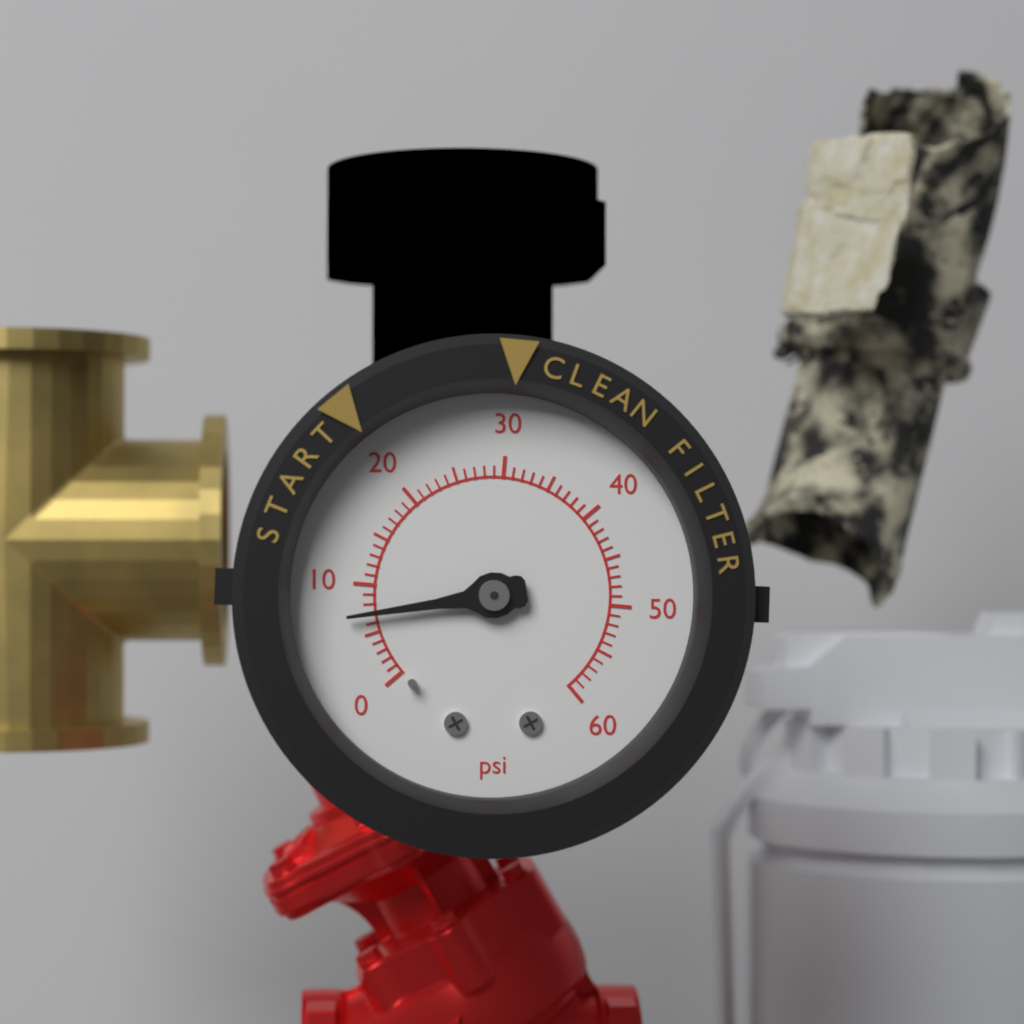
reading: 7 psi
